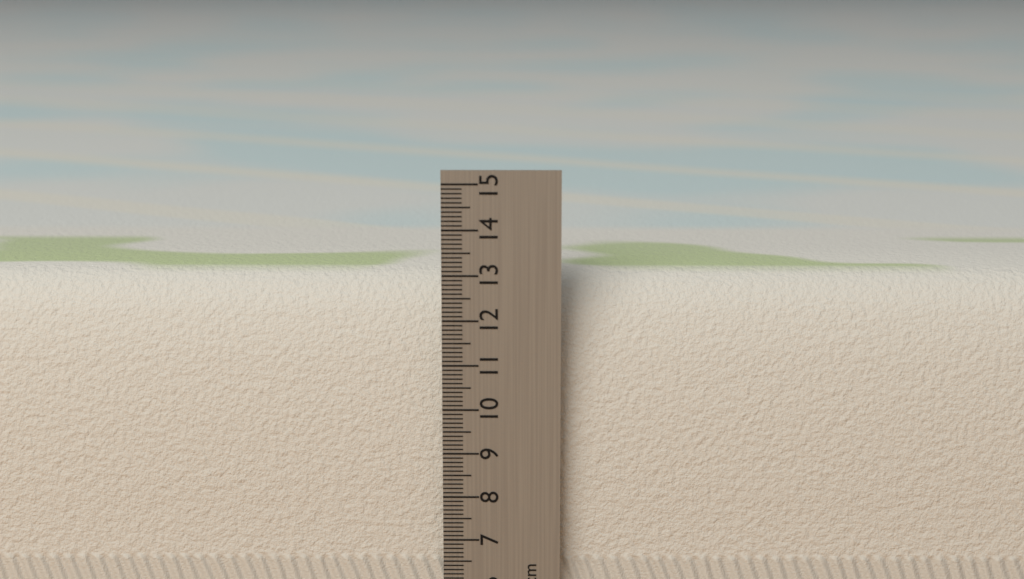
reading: 12.9 cm
